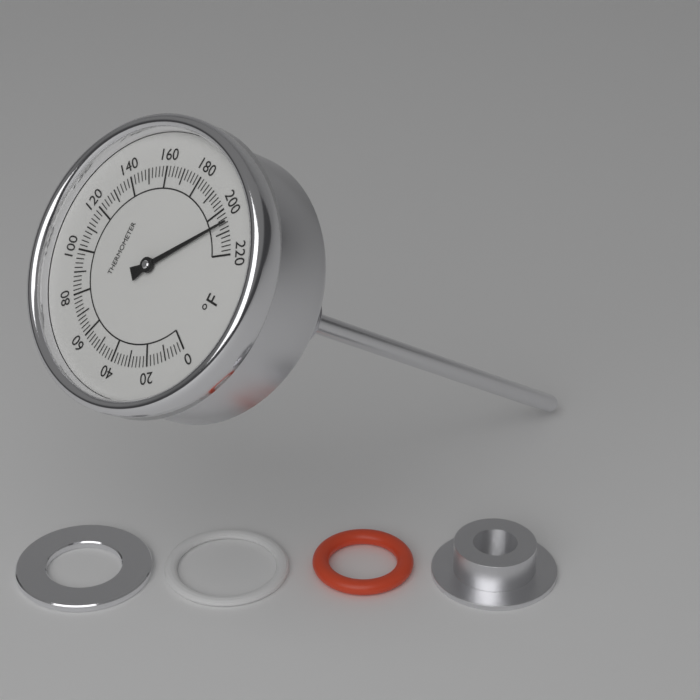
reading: 206 °F
